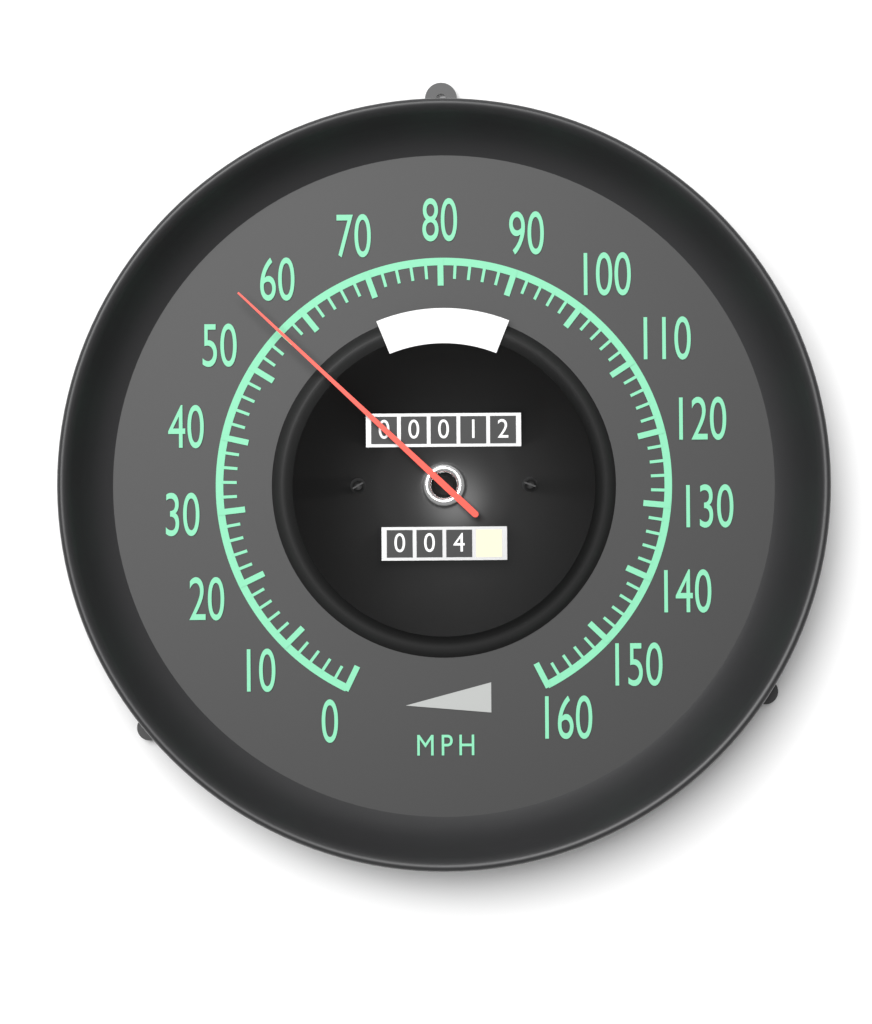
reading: 56 mph
